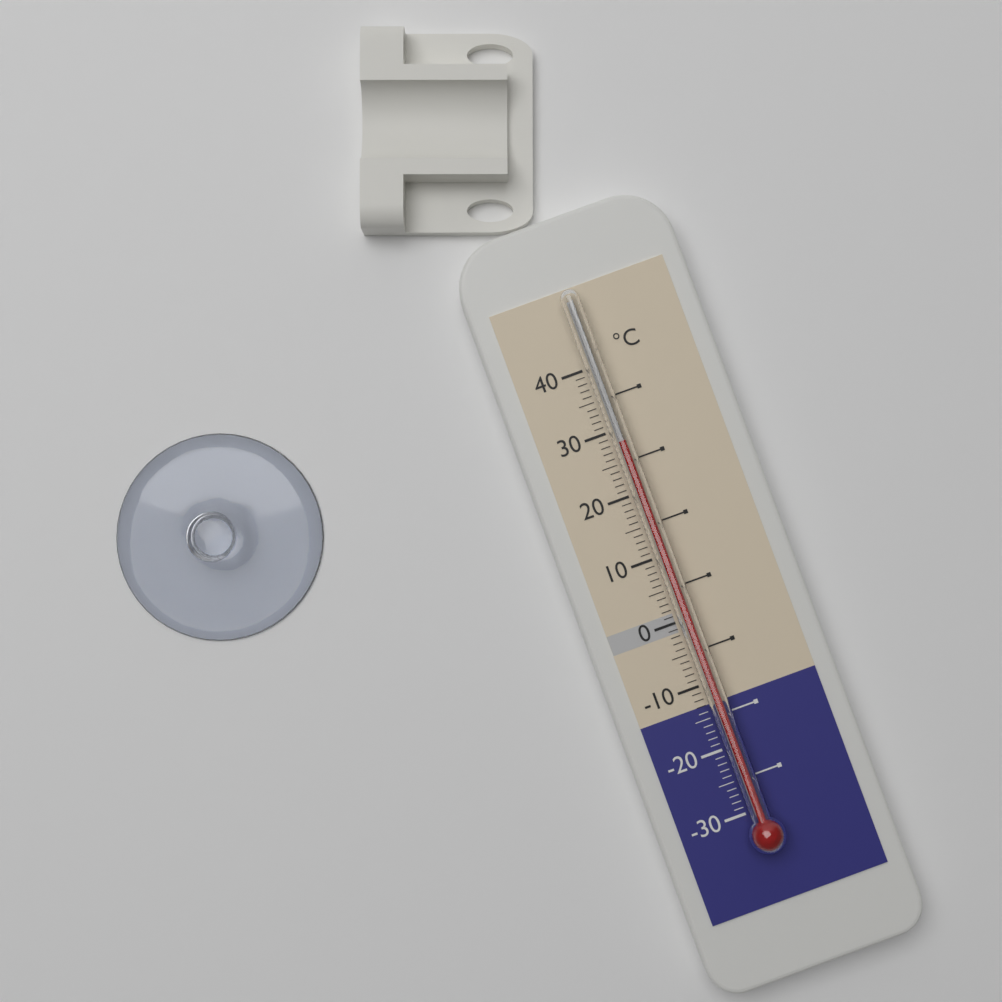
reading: 28 °C
